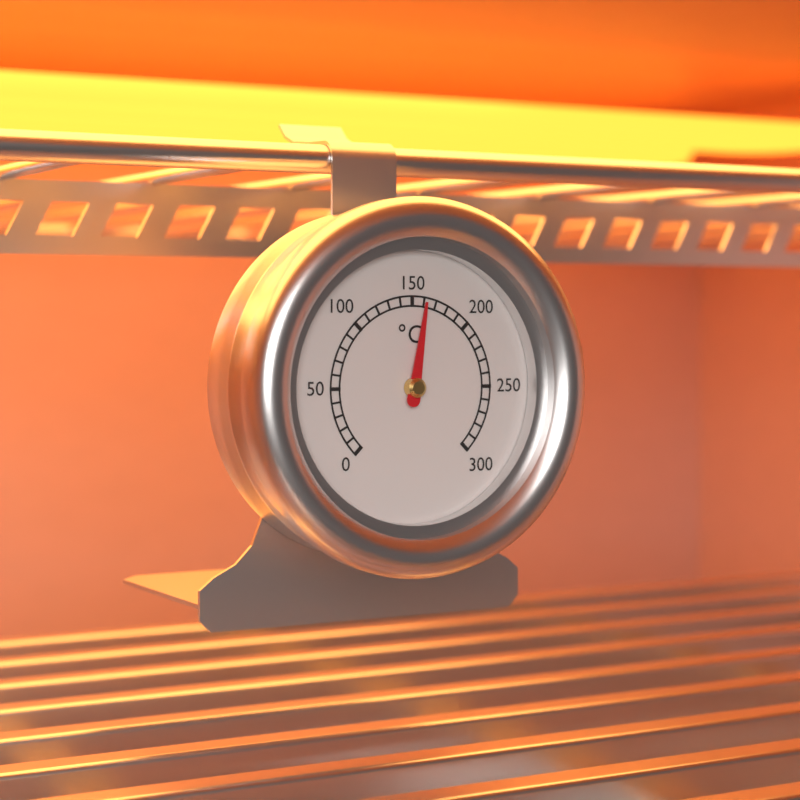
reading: 160 °C
